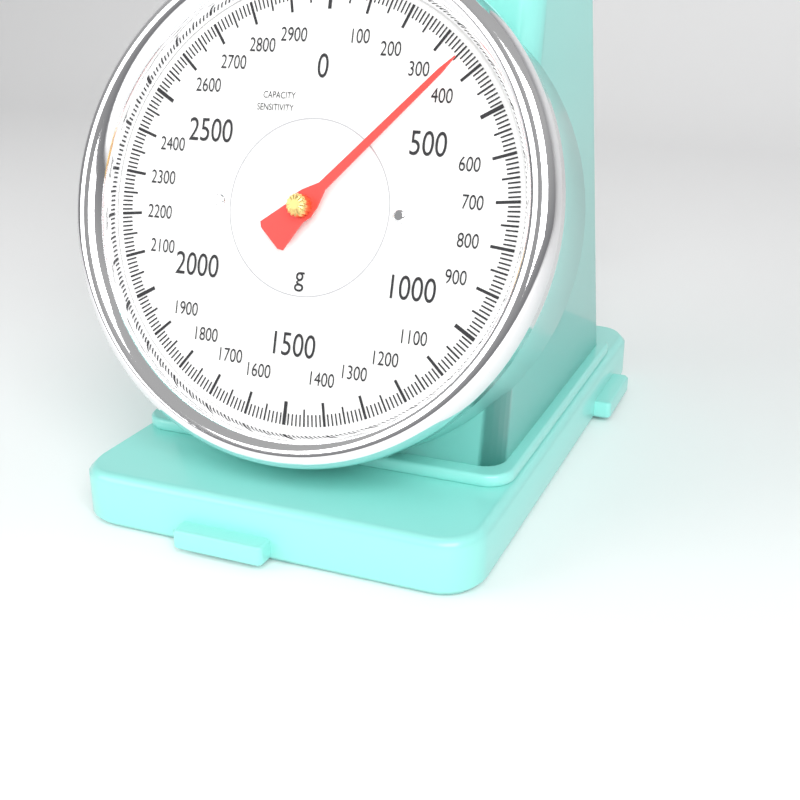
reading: 360 g
